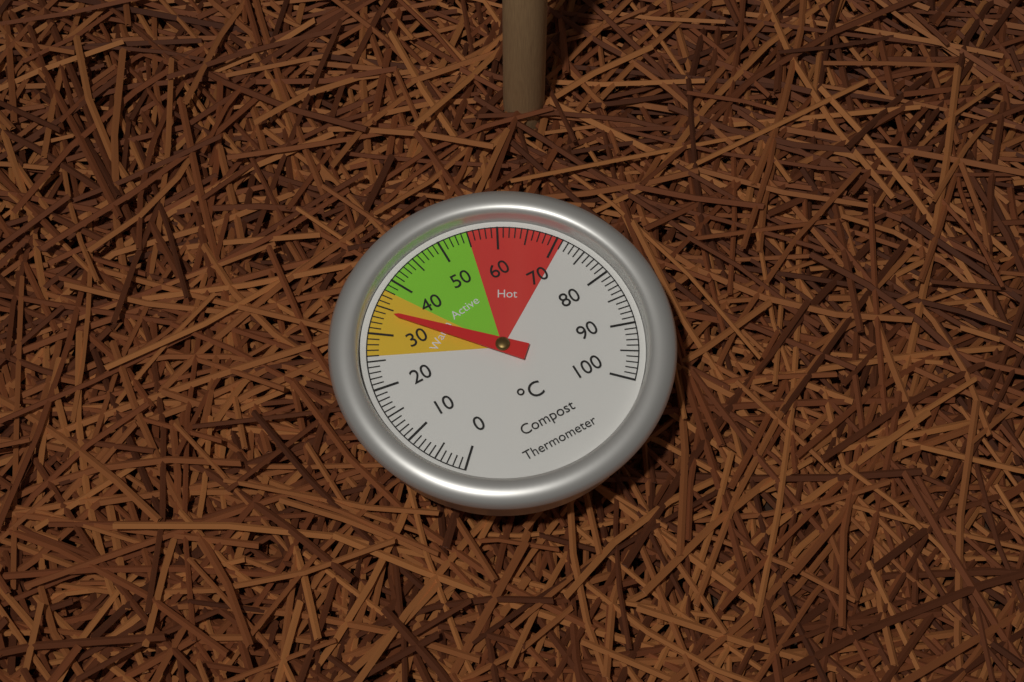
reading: 34 °C
